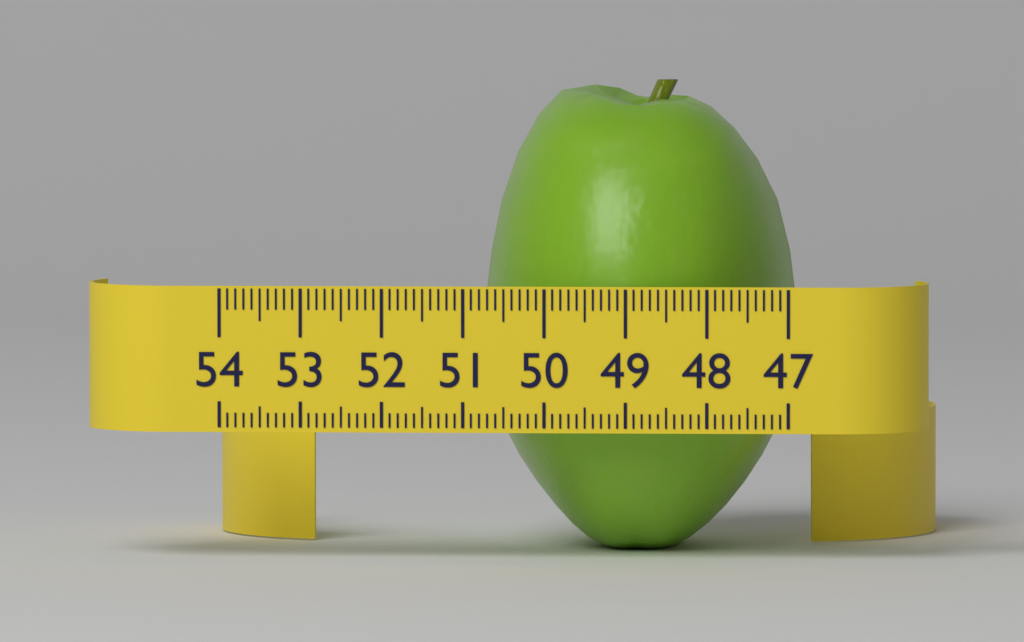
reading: 50.9 (no unit)
